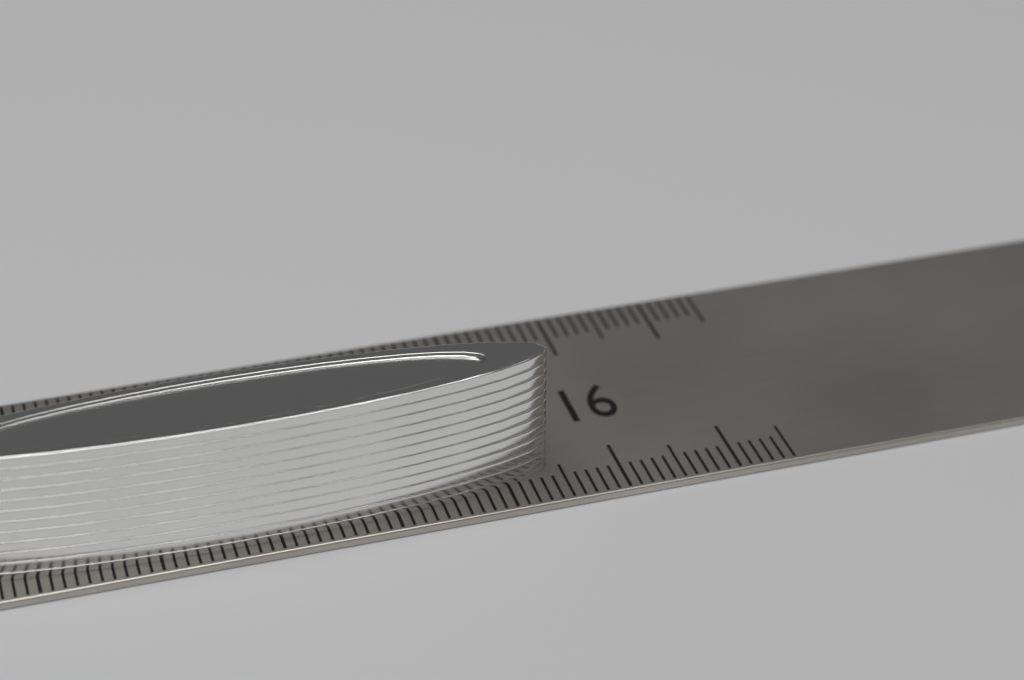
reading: 15.4 cm
